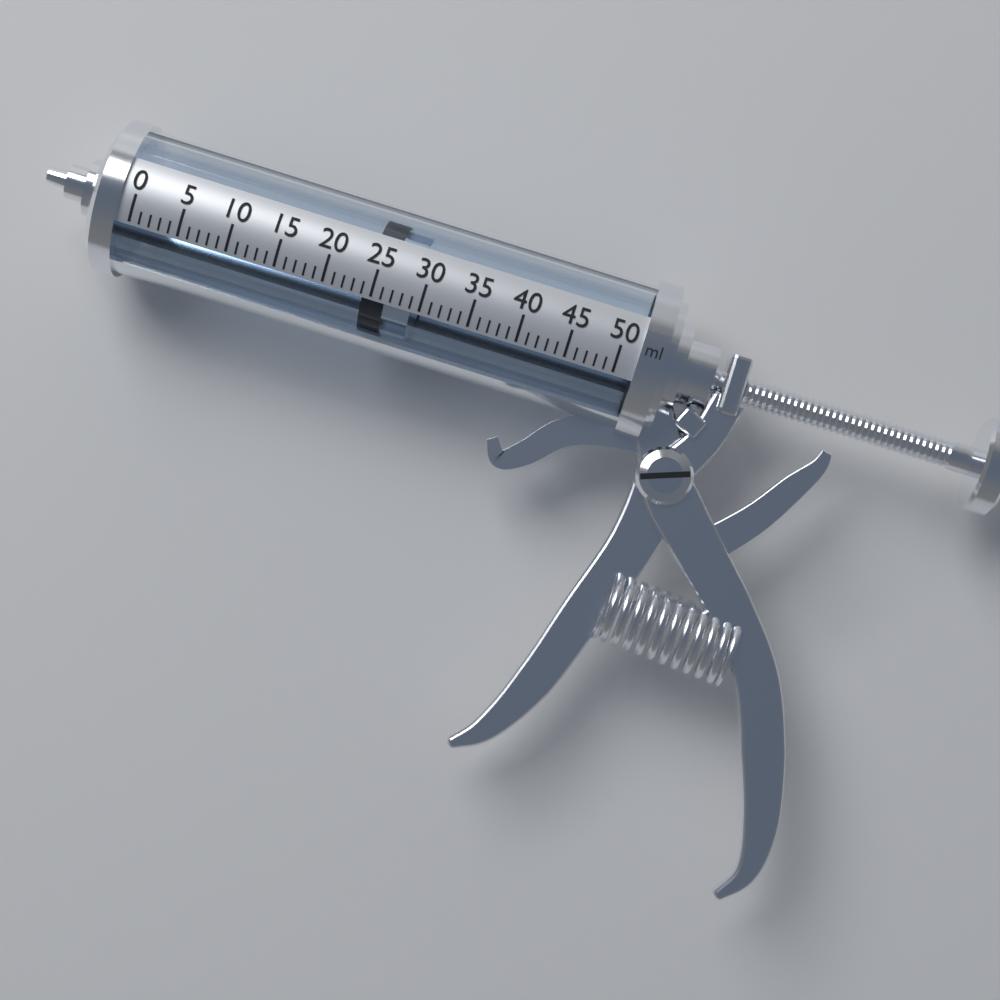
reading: 24 ml
